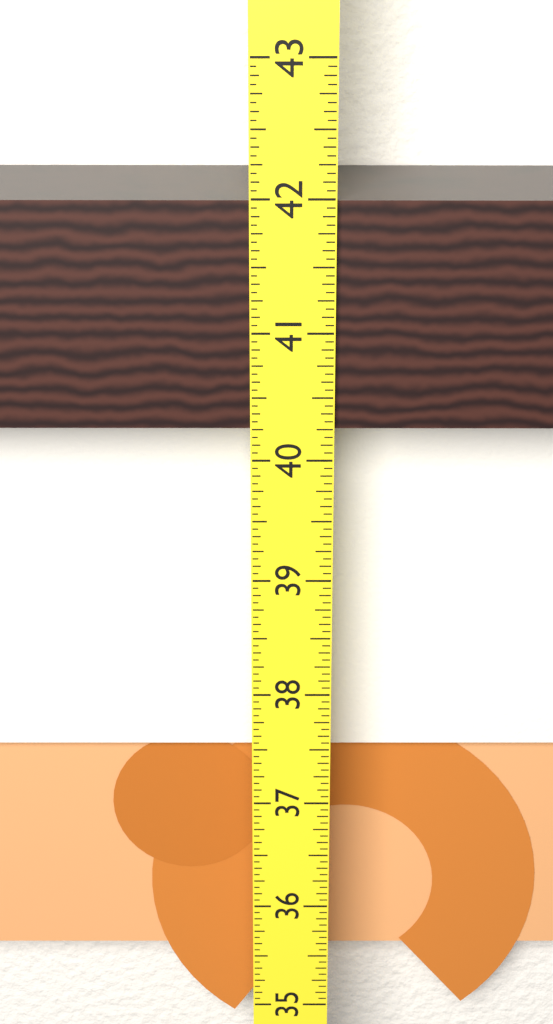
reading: 42.0000 (no unit)
